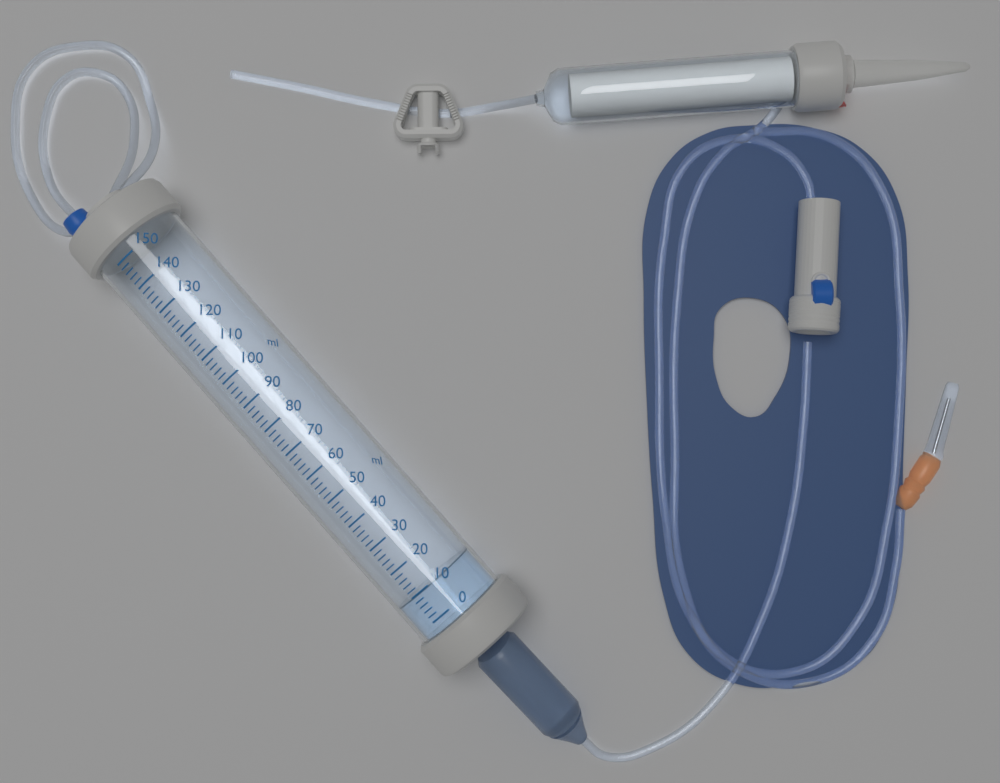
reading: 10 ml
